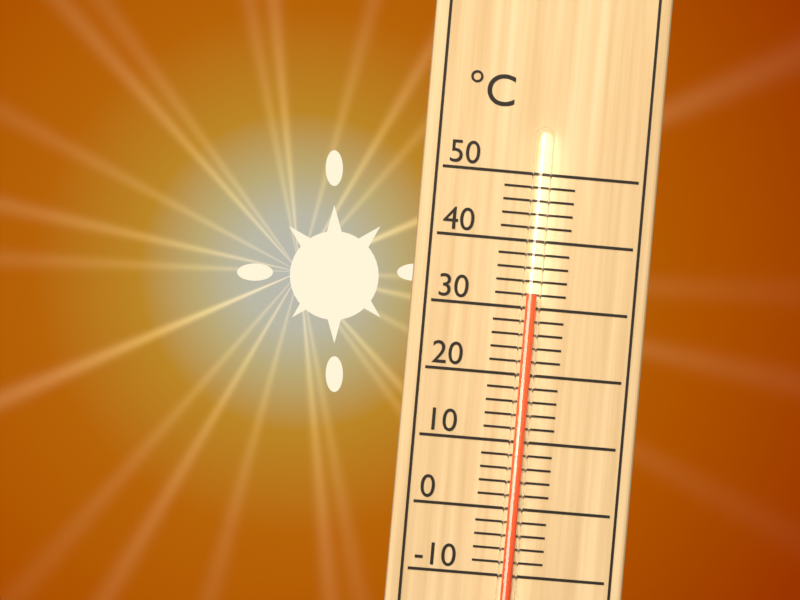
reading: 32 °C
